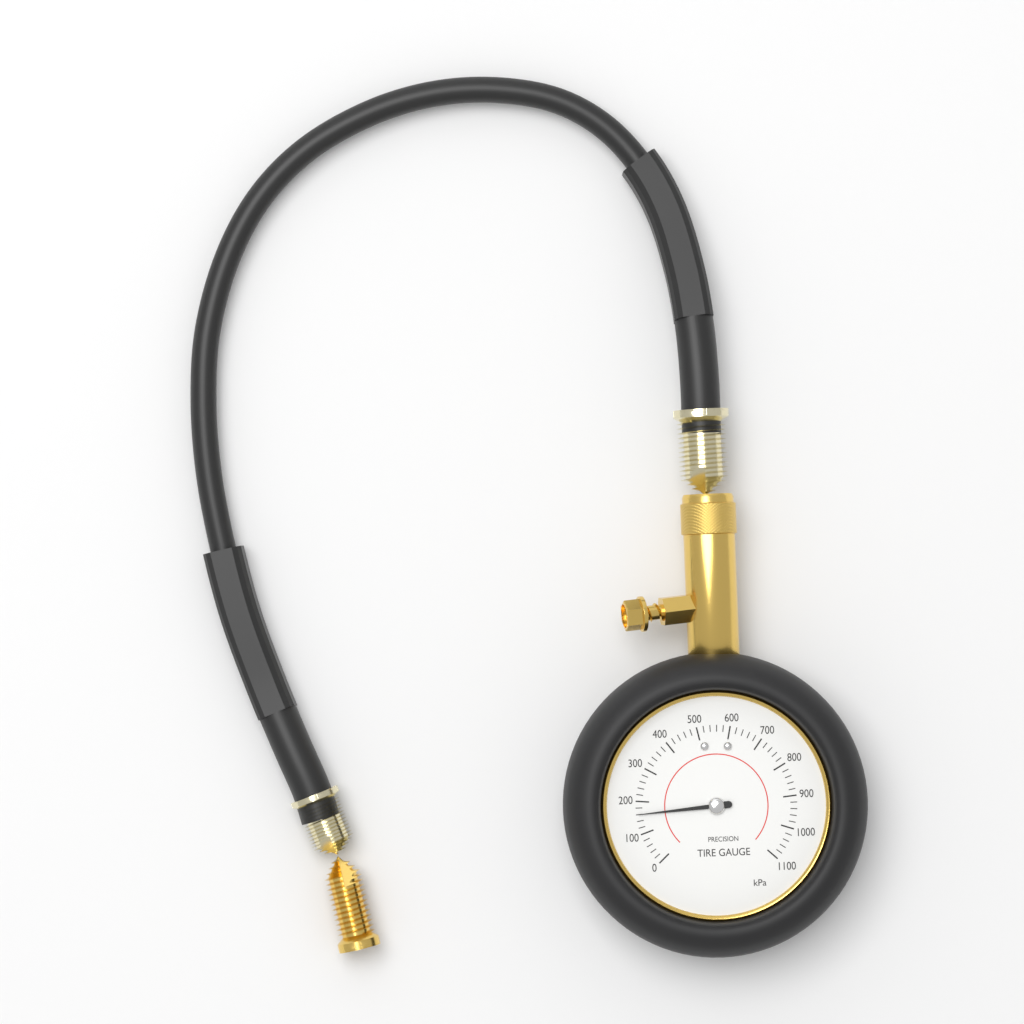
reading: 160 kPa
